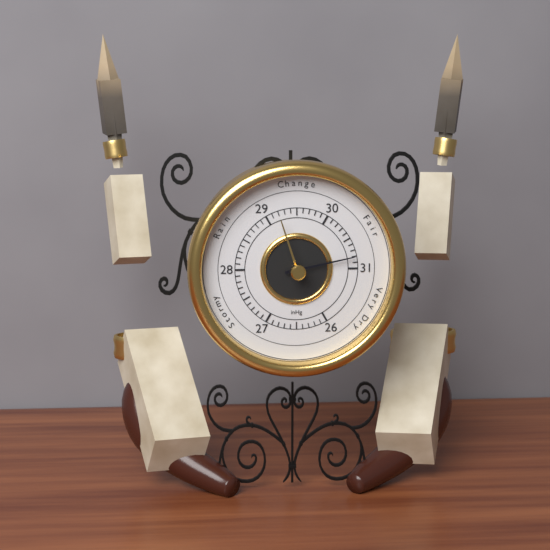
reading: 30.8 inHg
